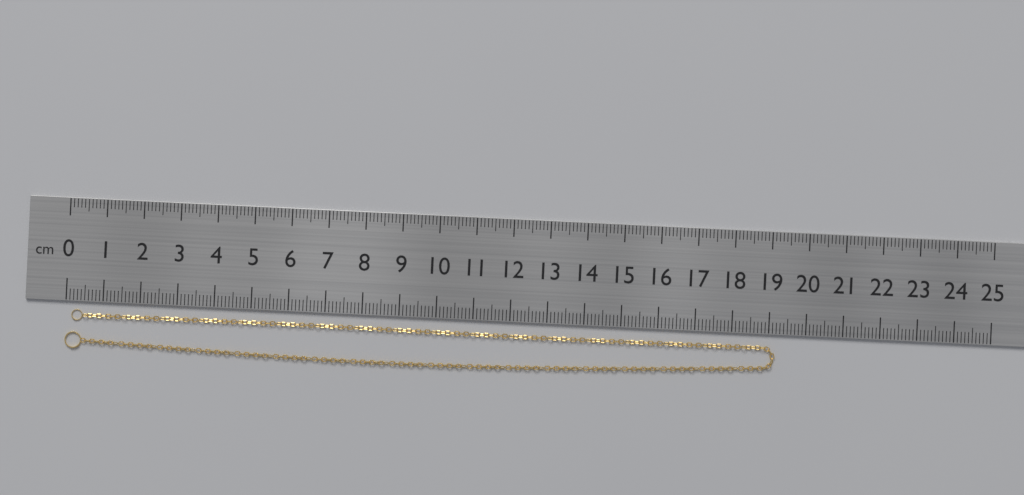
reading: 19.2 cm
